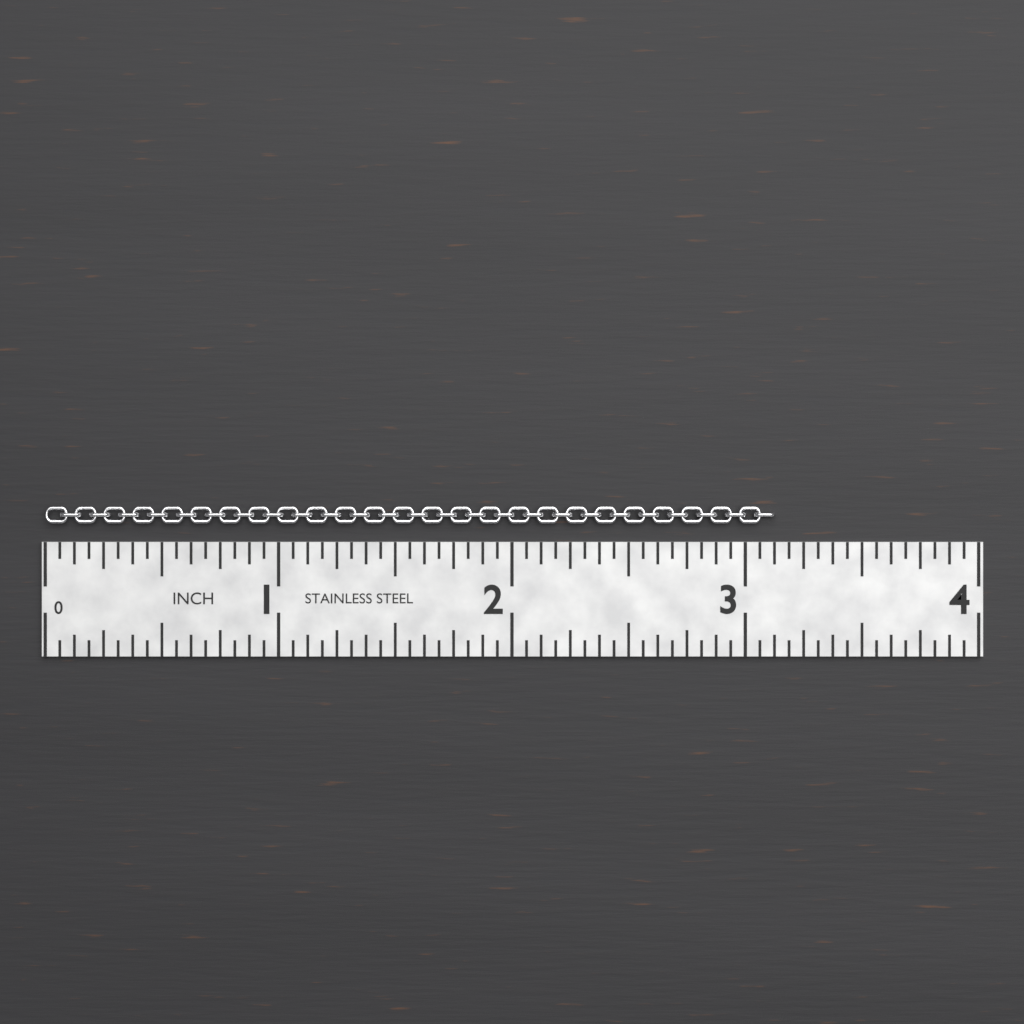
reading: 3.1300 in
